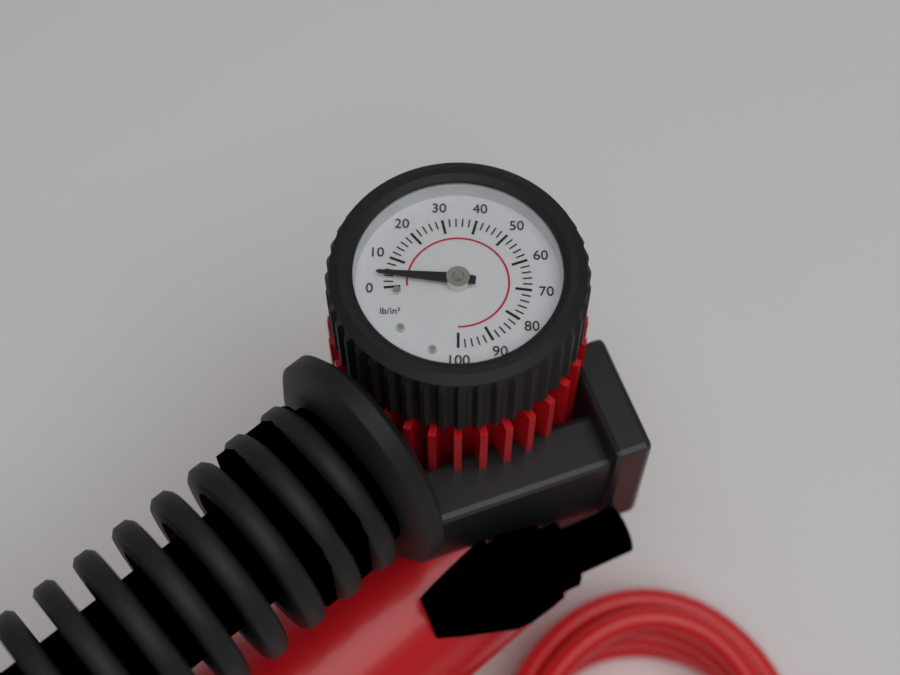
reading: 4 lb/in²
